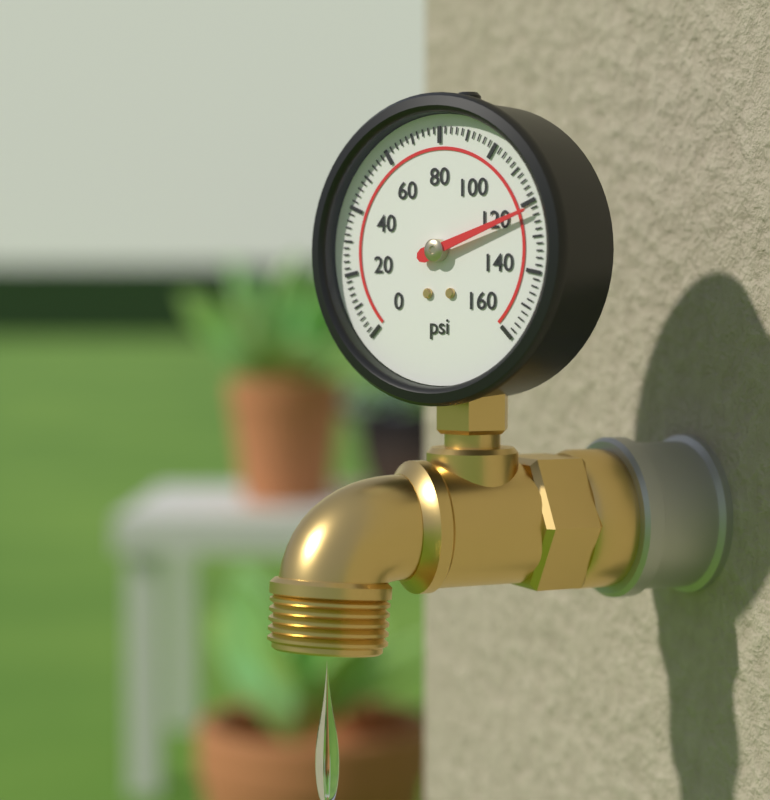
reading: 122 psi
